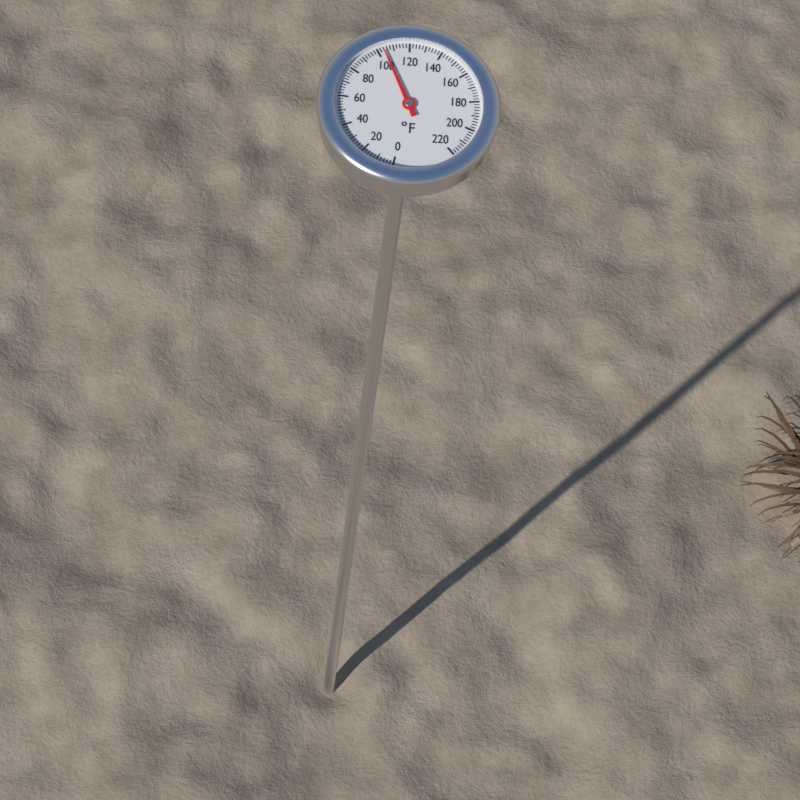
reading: 104 °F
